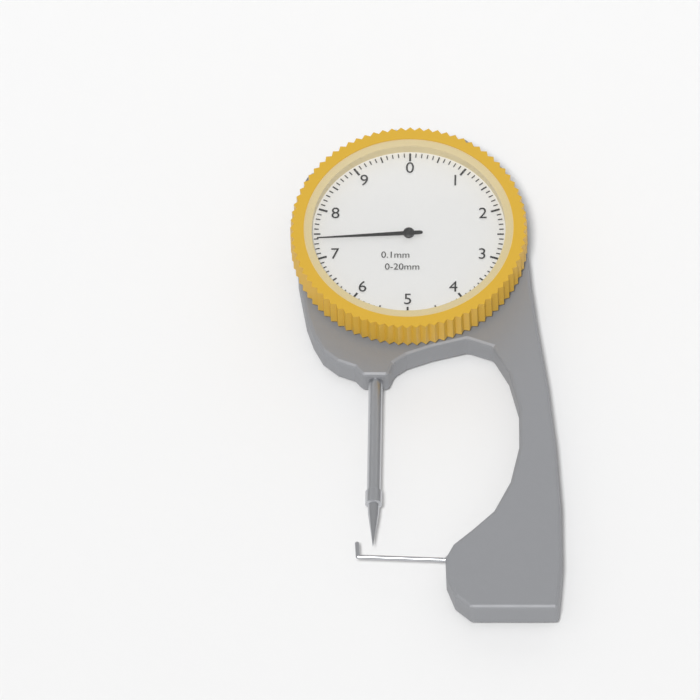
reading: 7.4 mm
